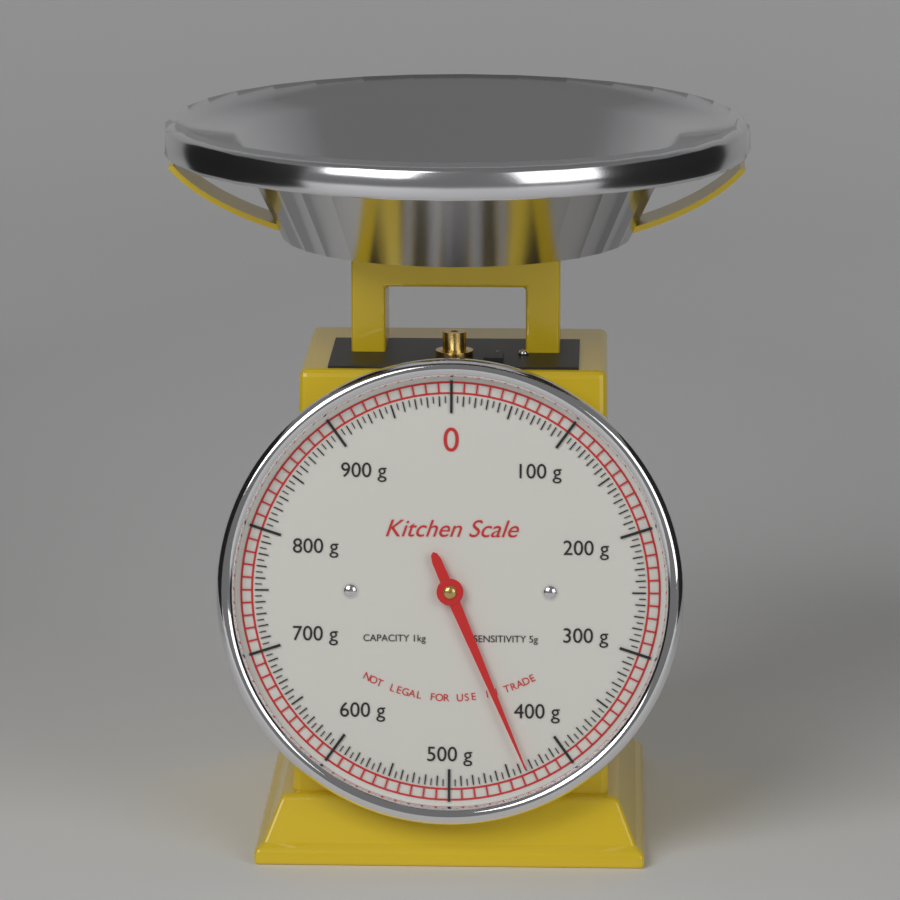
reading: 435 g
